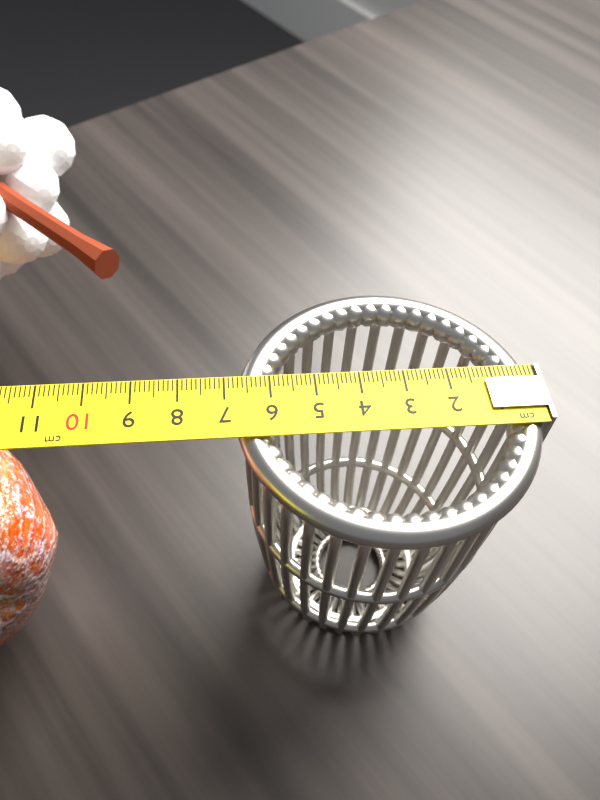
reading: 6.8 cm
